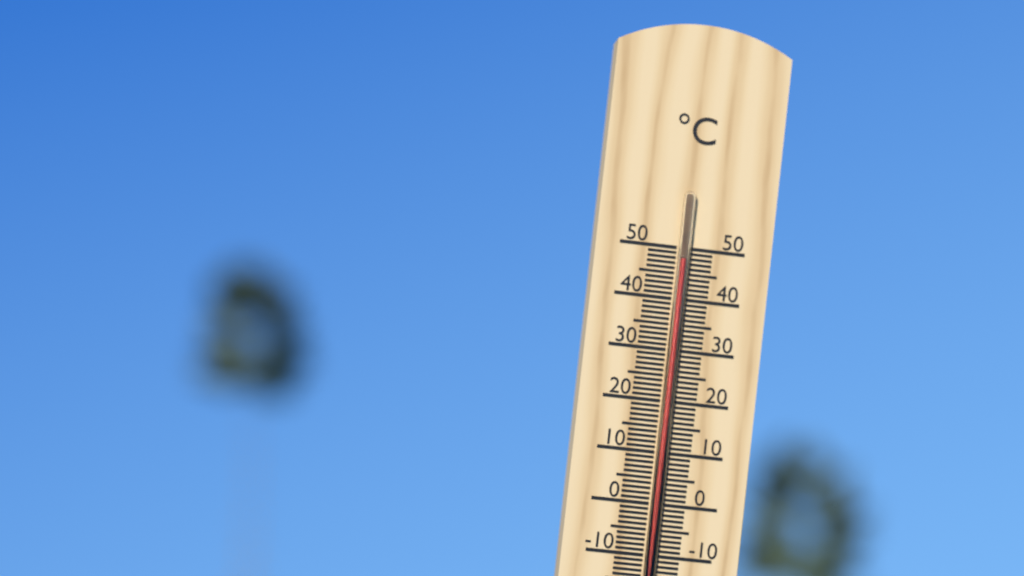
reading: 48 °C
